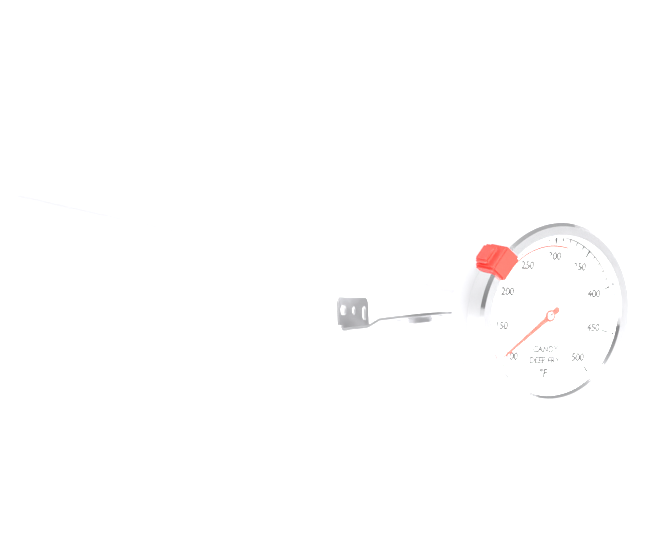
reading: 110 °F
